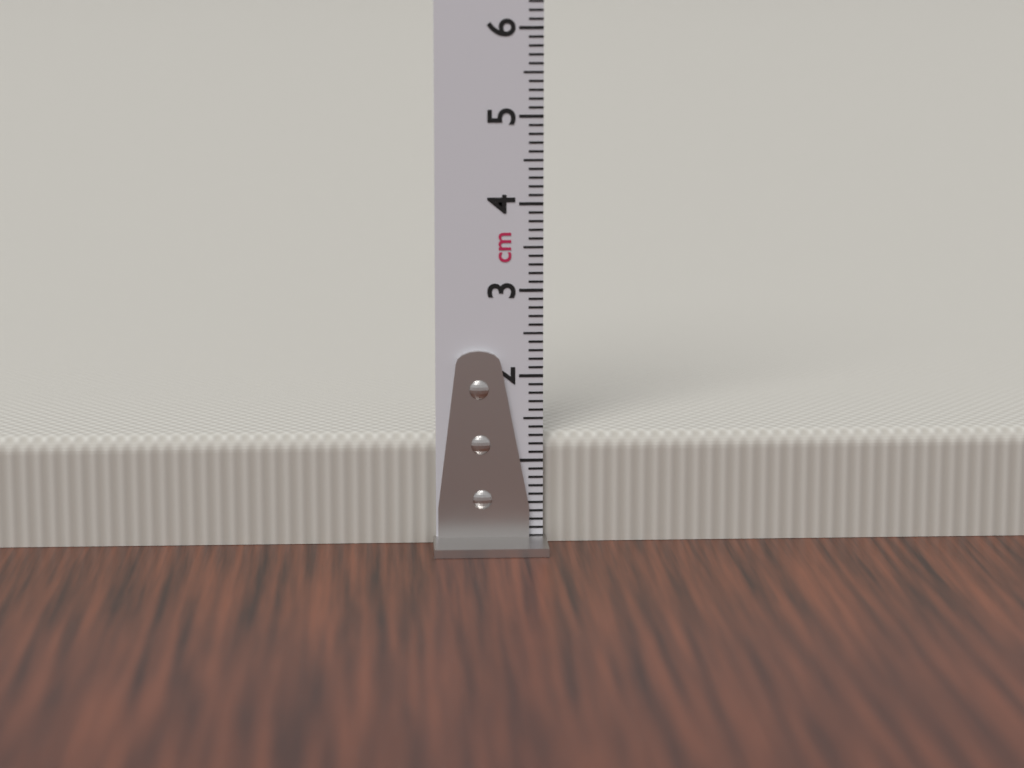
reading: 1.3 cm
